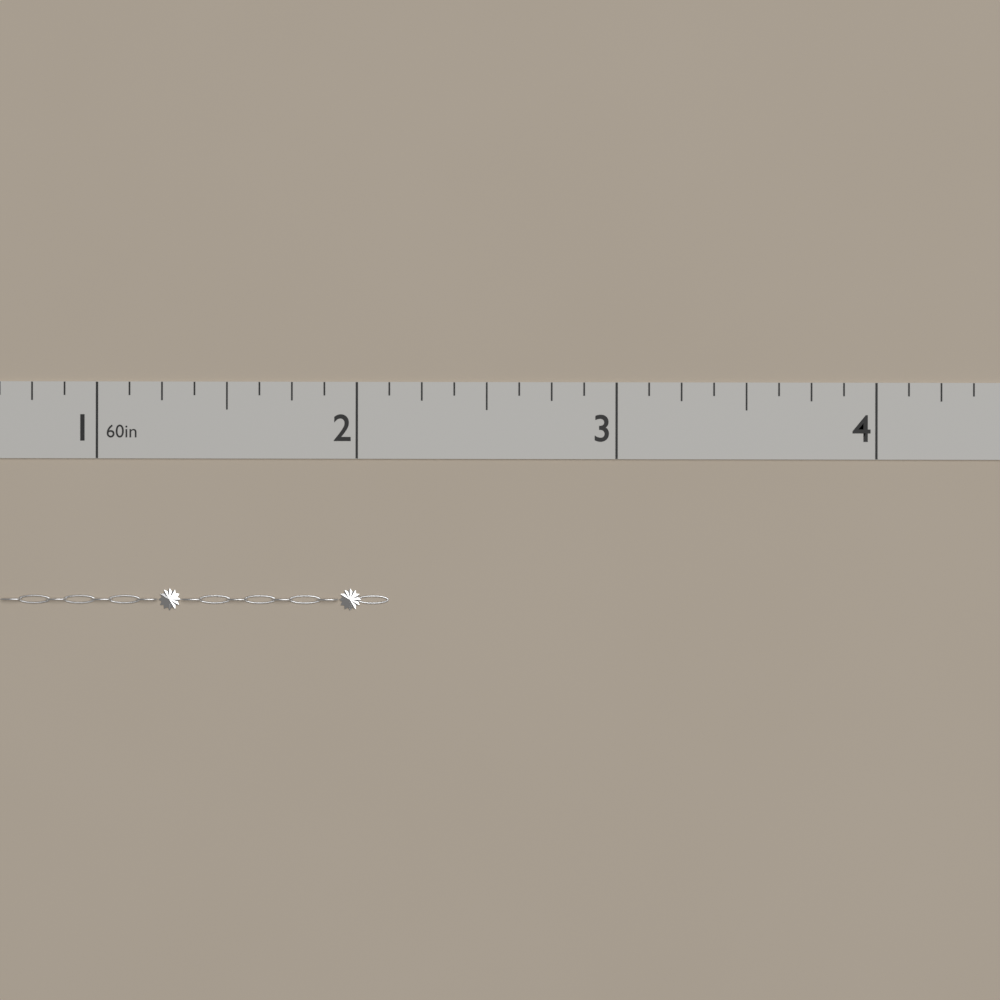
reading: 2.125 in
